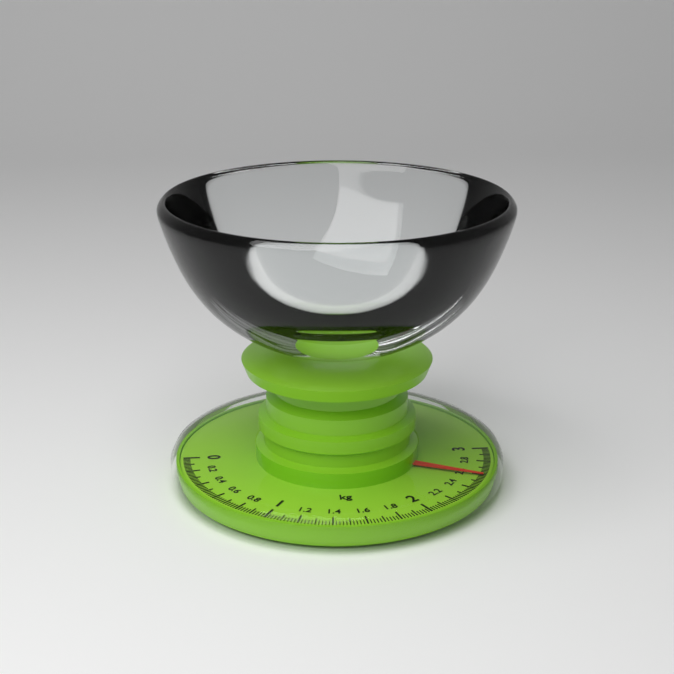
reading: 2.58 kg
